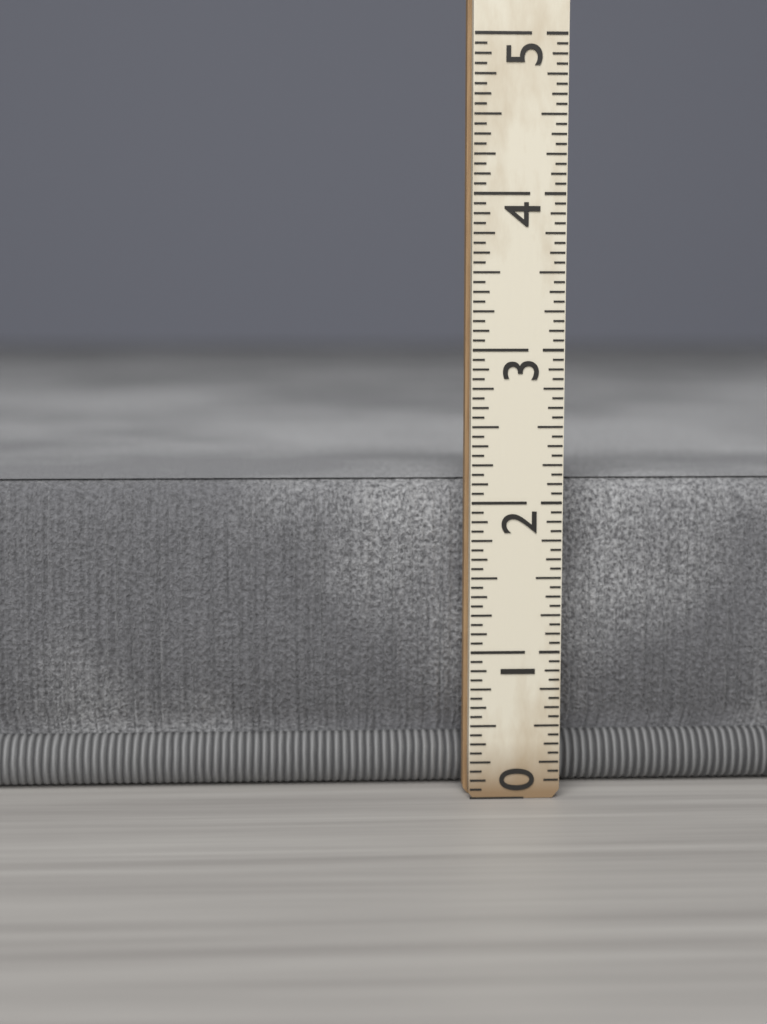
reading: 2.1250 (no unit)
